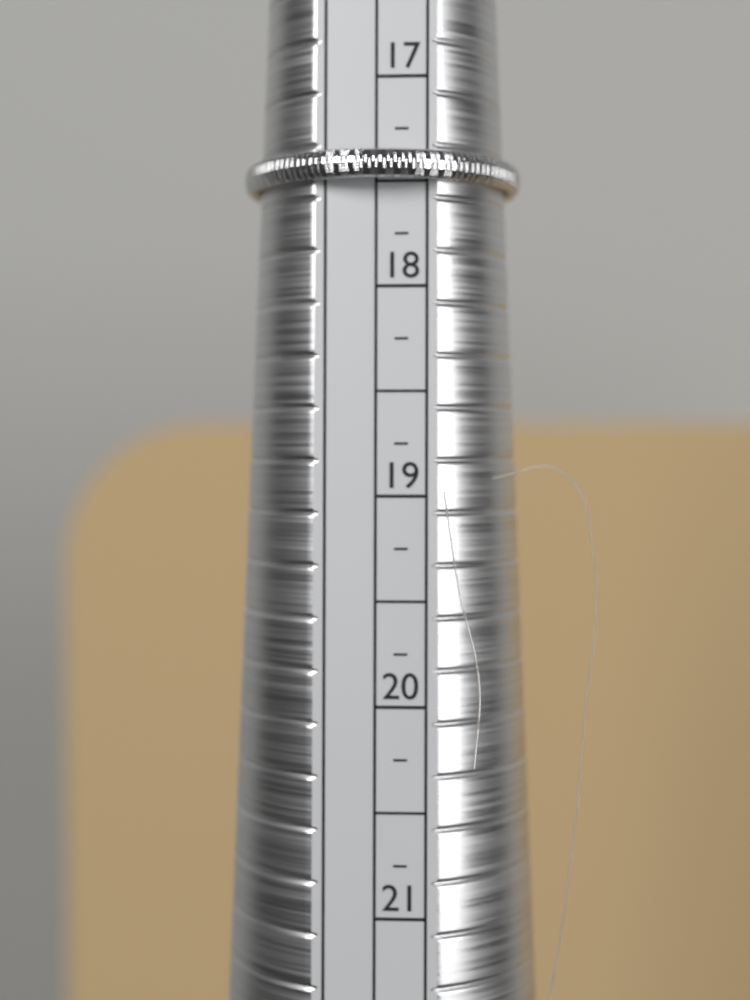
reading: 17.50 (no unit)
